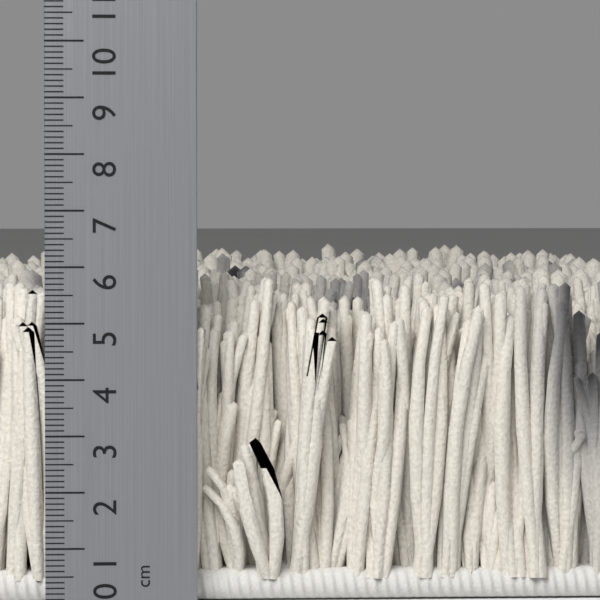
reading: 5.9 cm
